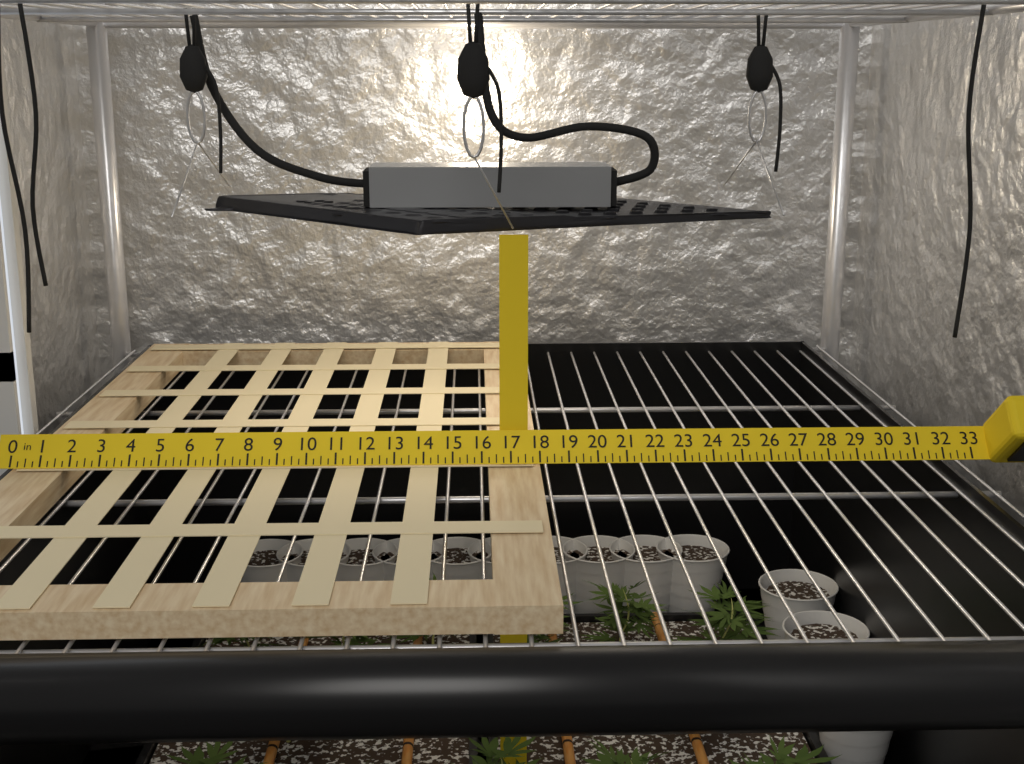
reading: 18.00 in
